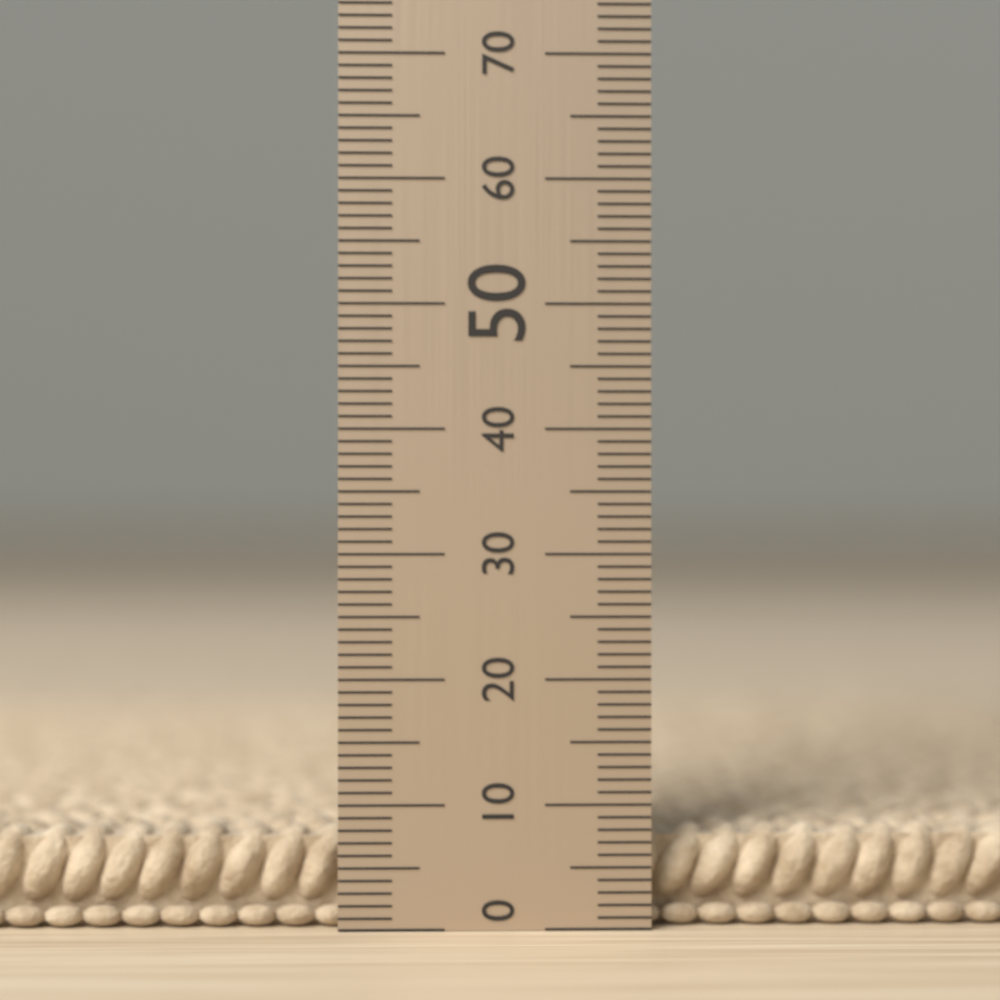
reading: 8 (no unit)
